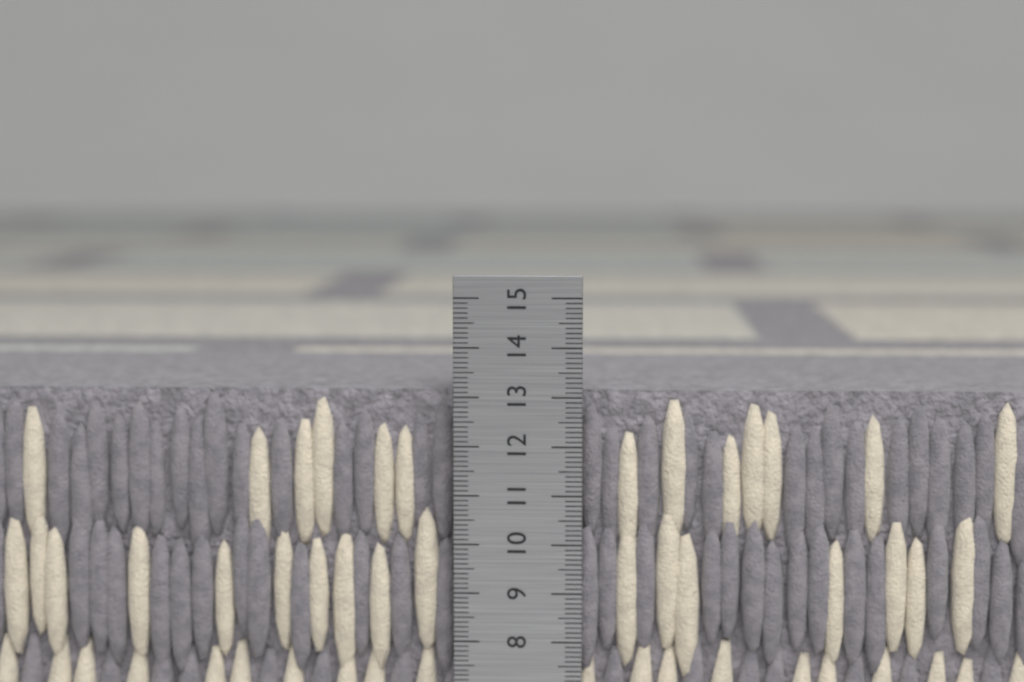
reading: 13.1 cm
